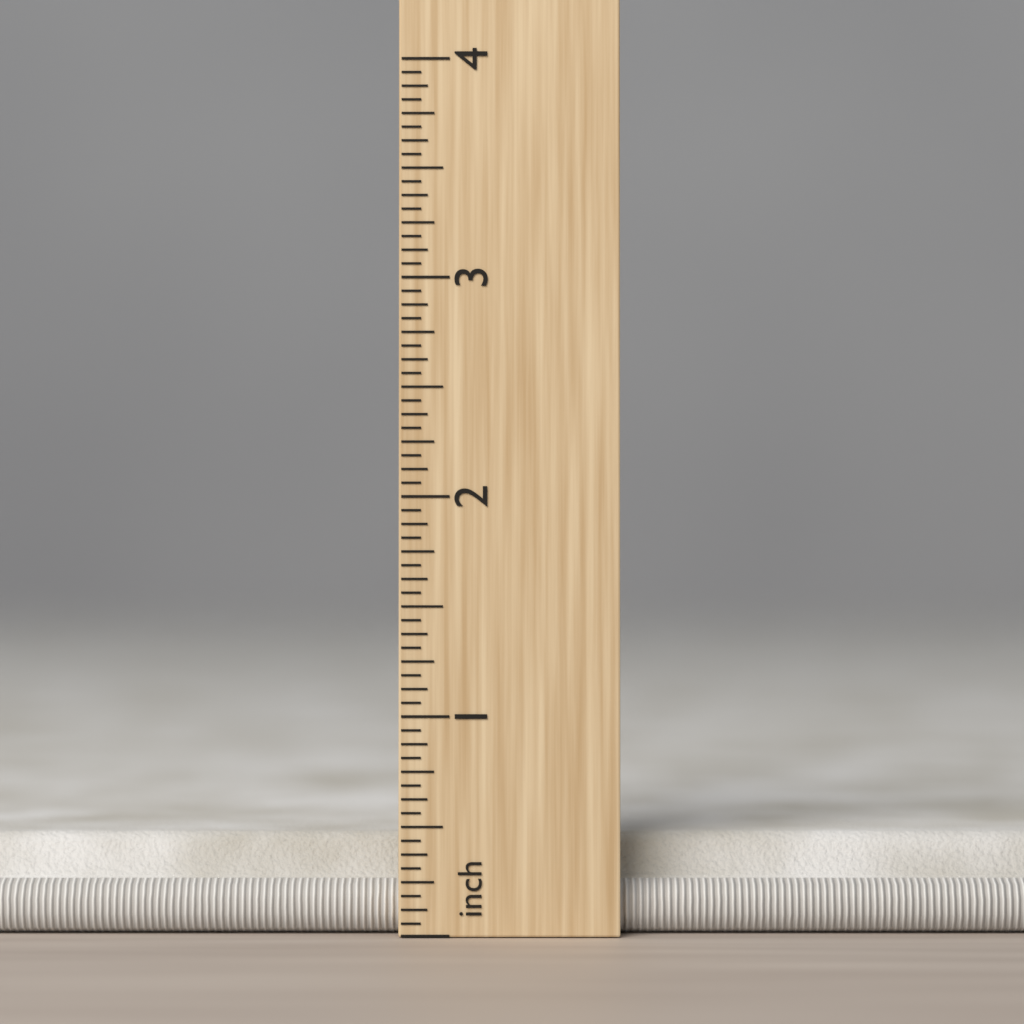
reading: 0.4500 in
